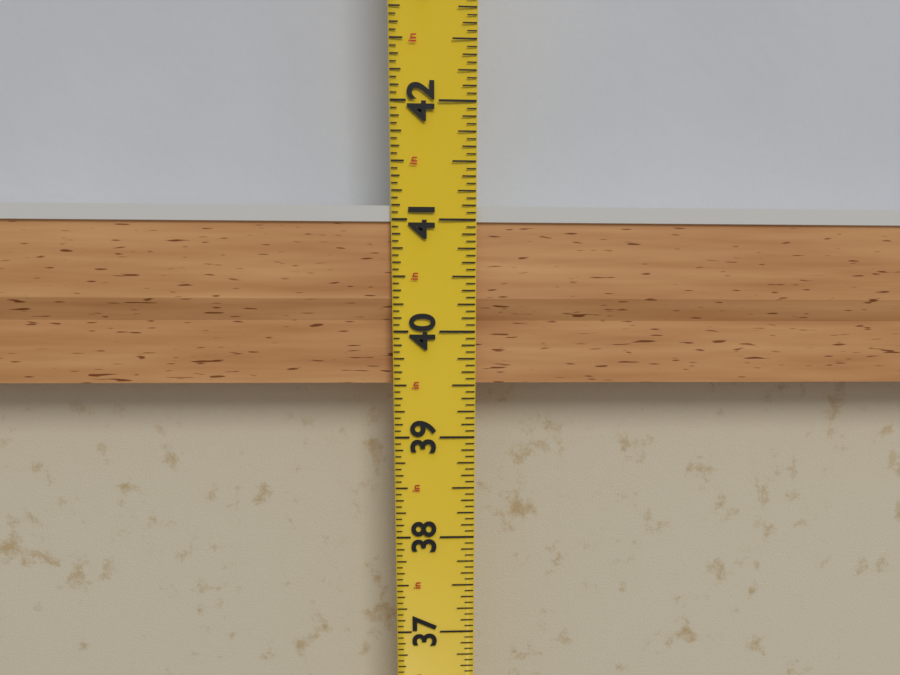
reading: 41.1250 in
